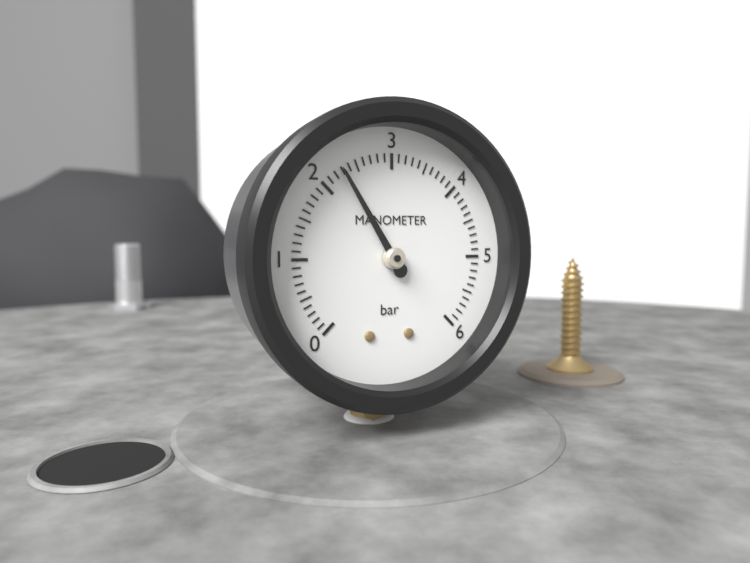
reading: 2.3 bar
